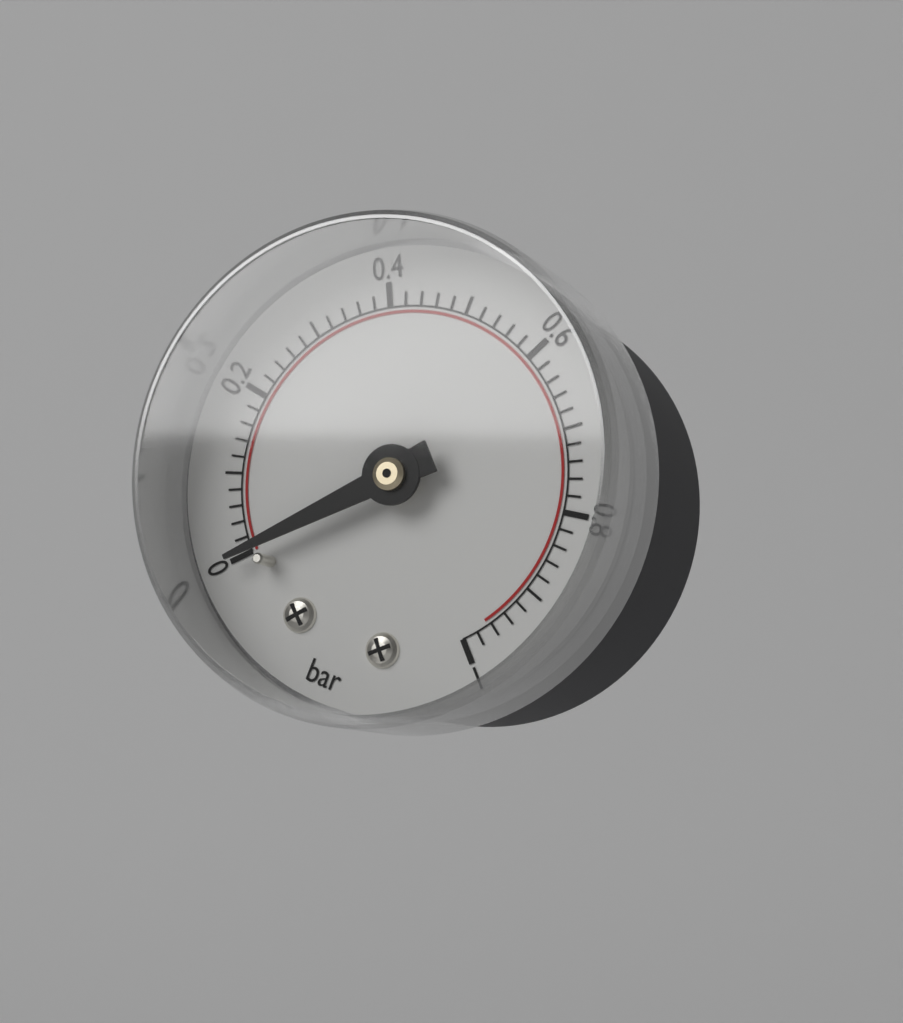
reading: 0.00 bar
